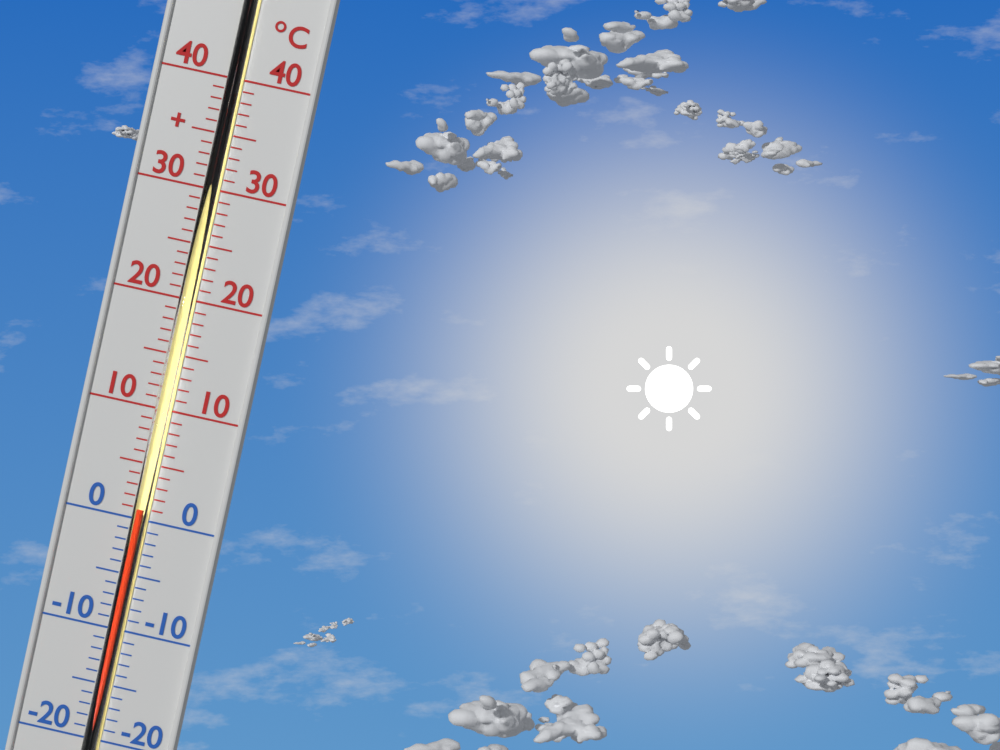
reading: 1 °C
